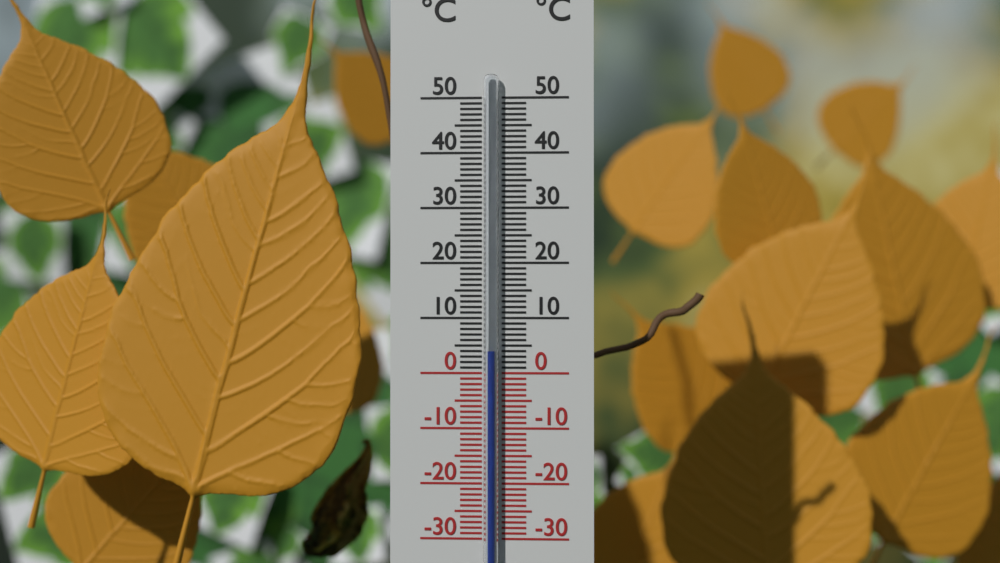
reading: 4 °C
